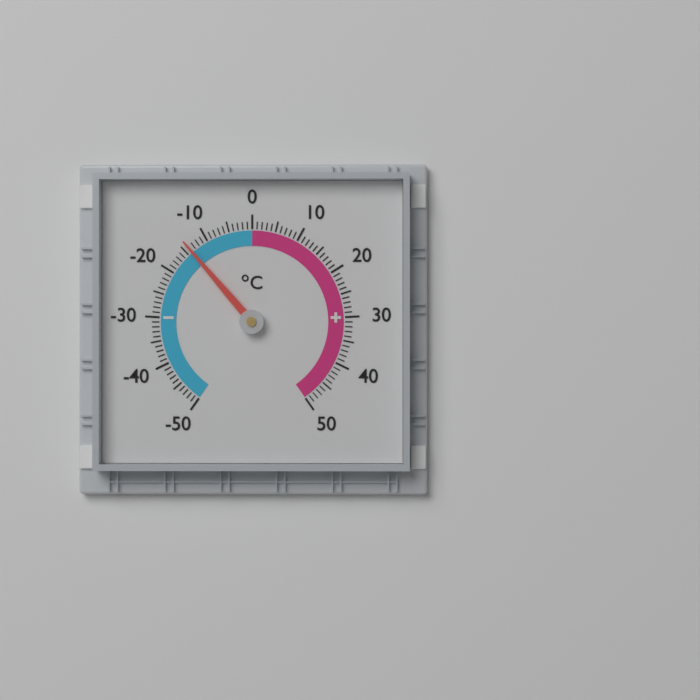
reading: -14 °C
